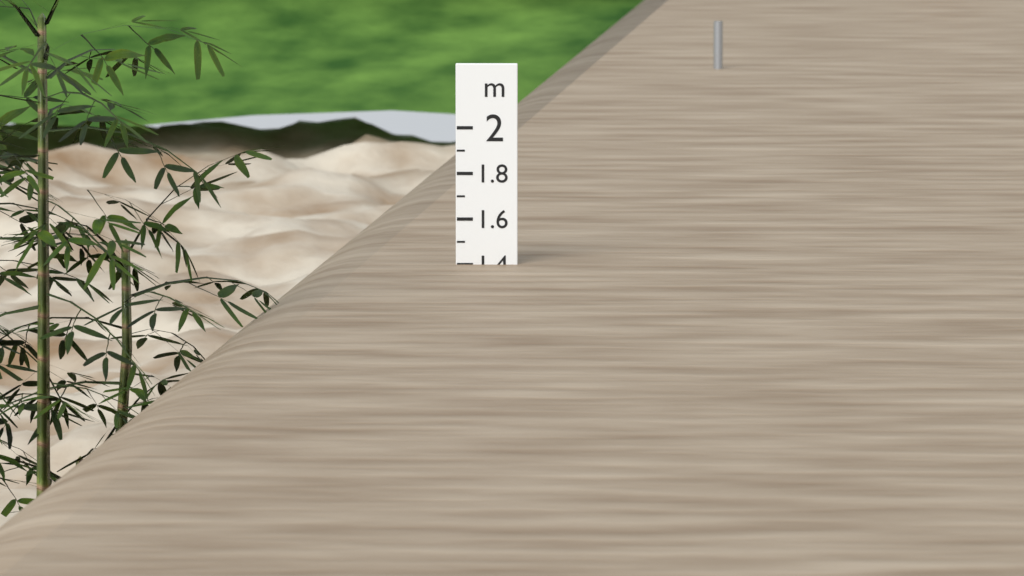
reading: 1.4 m
